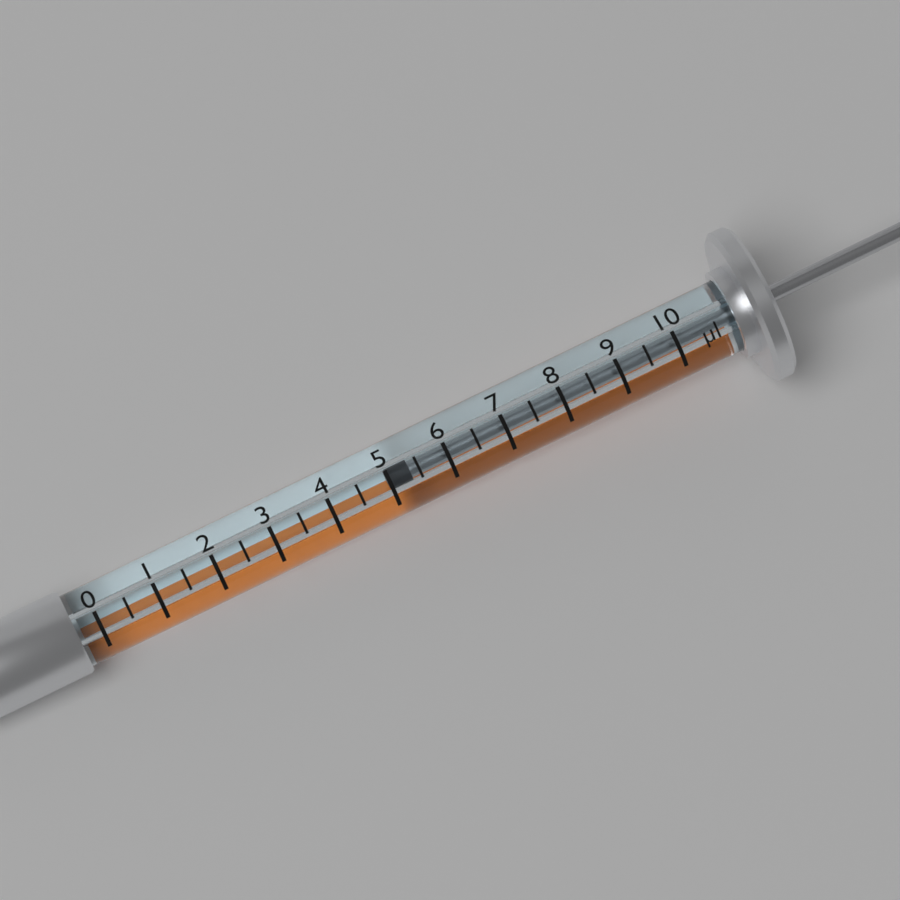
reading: 5.0 µl
